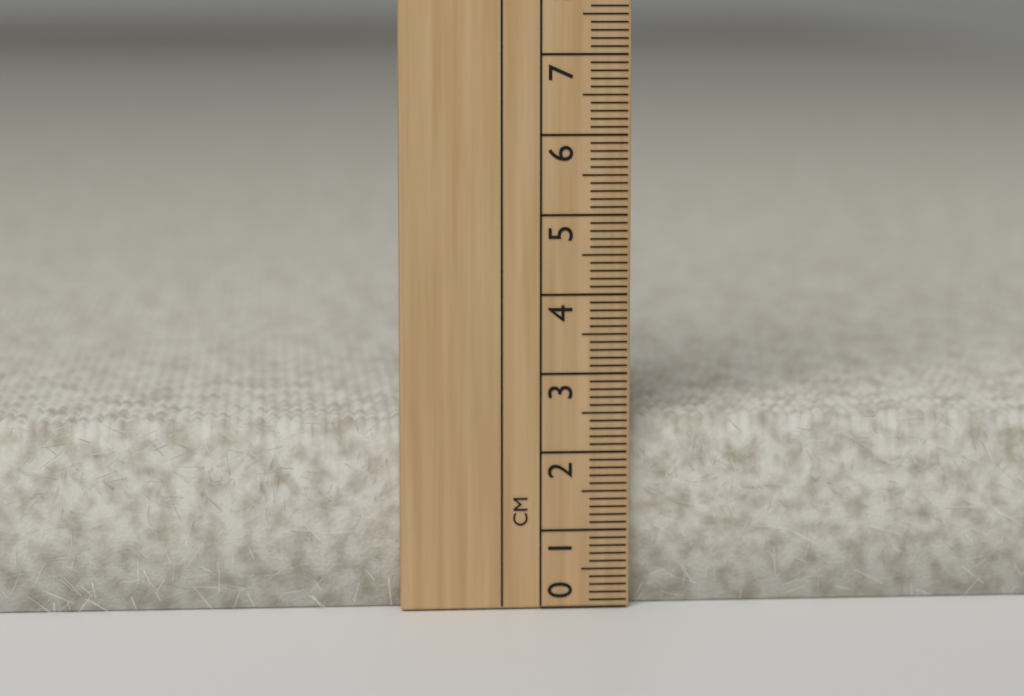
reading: 2.4 cm
